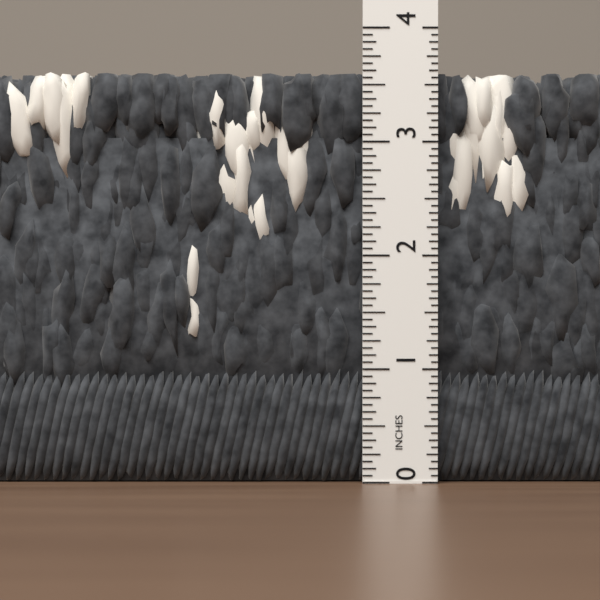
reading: 3.6250 in
